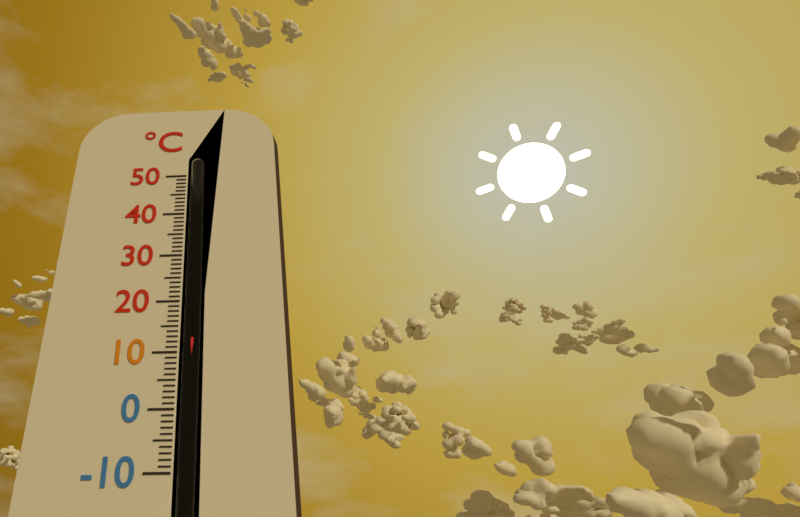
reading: 13 °C
